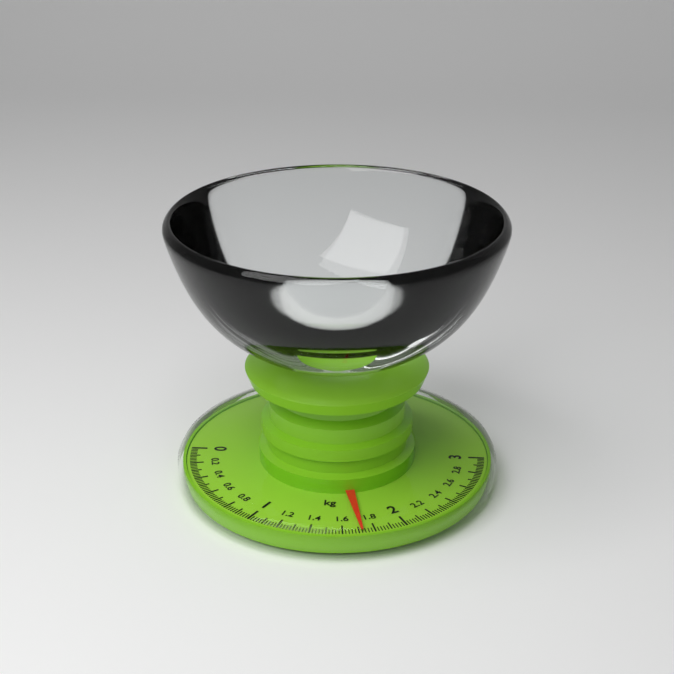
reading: 1.72 kg
